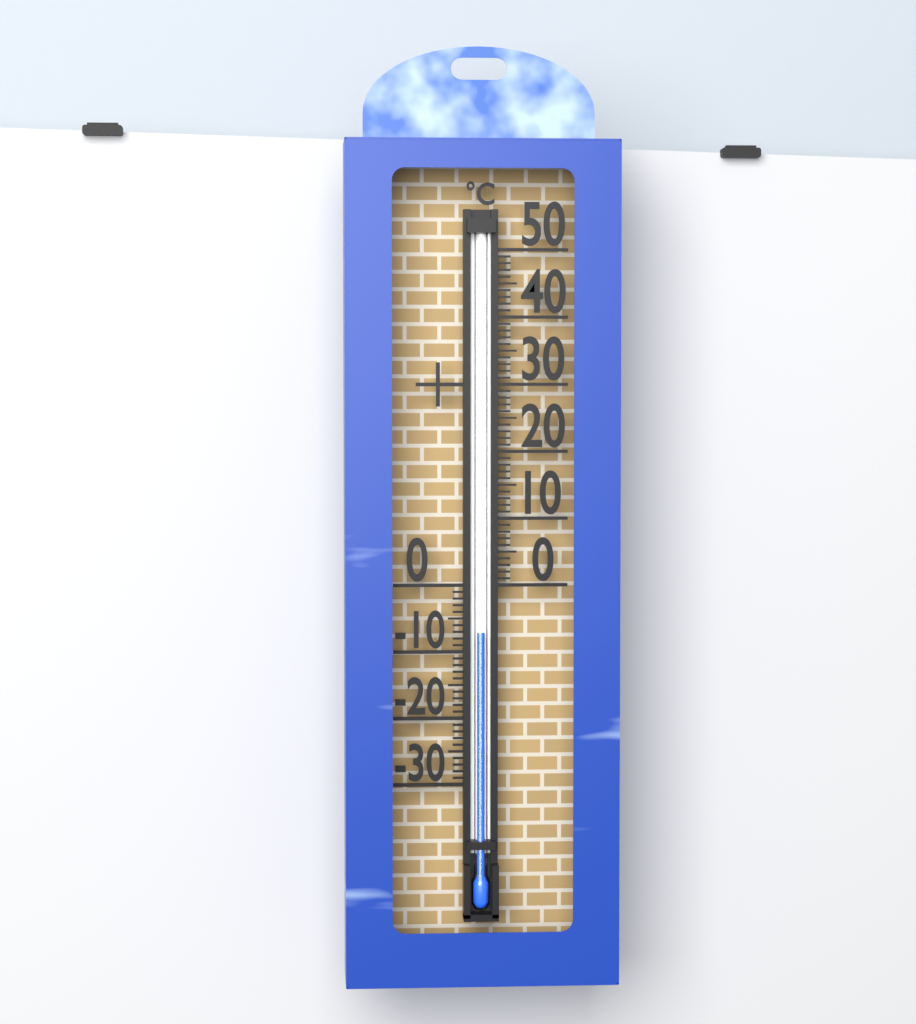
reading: -7 °C
